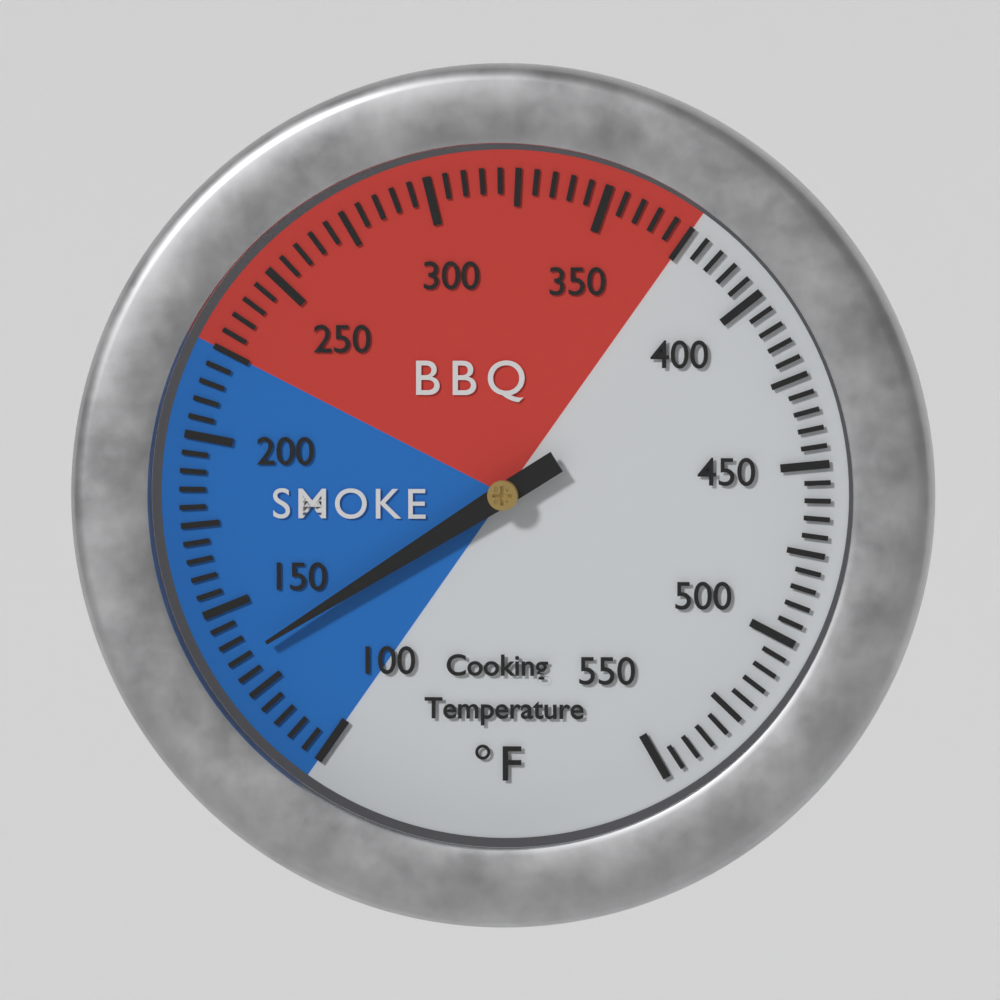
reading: 135 °F
